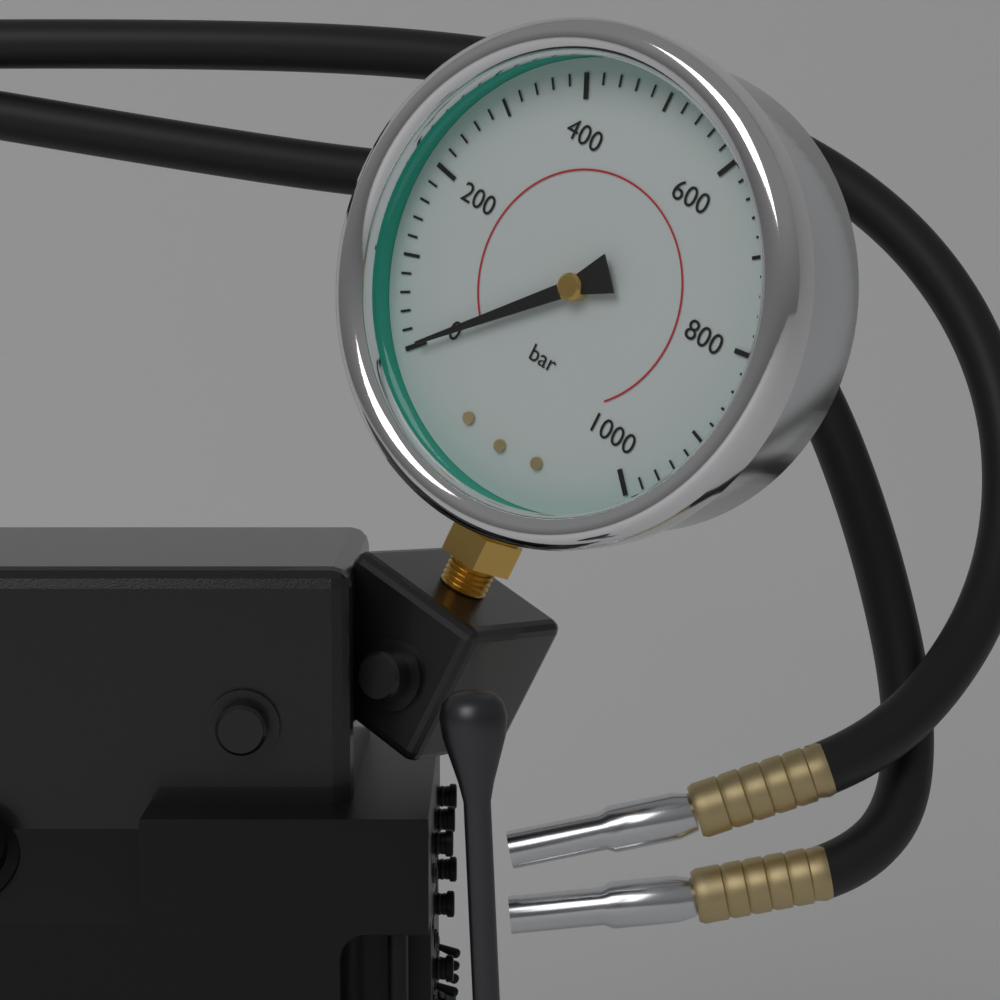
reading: 0 bar
